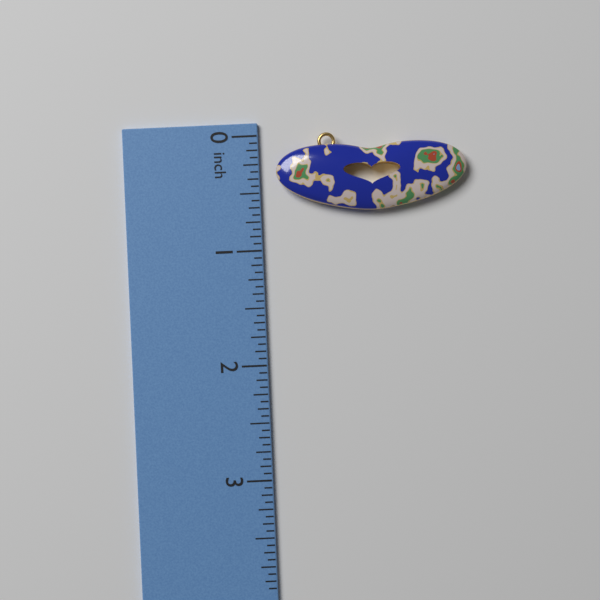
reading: 0.6875 in
